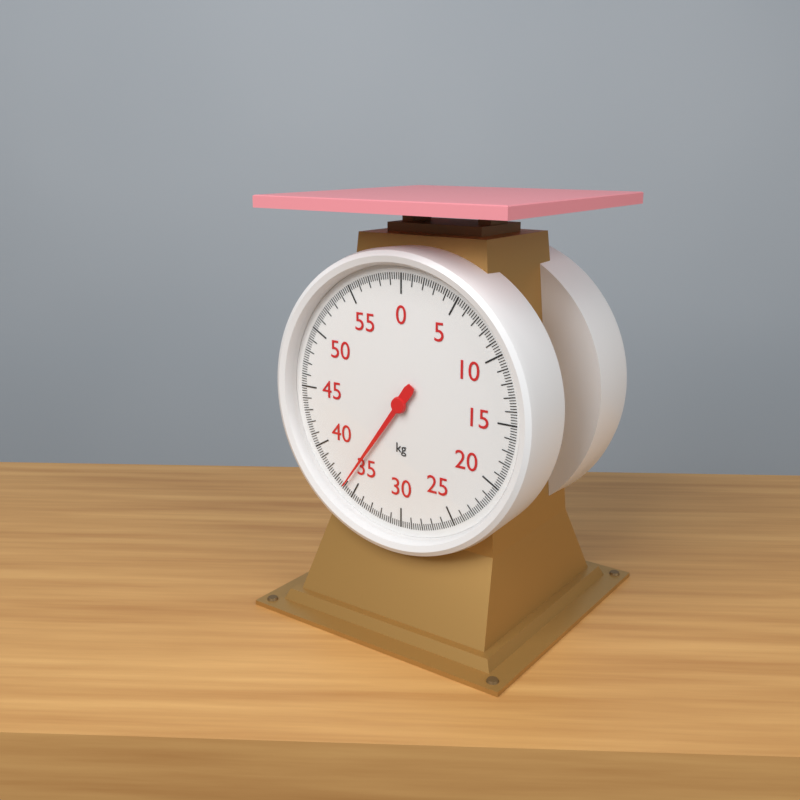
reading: 36.0 kg
